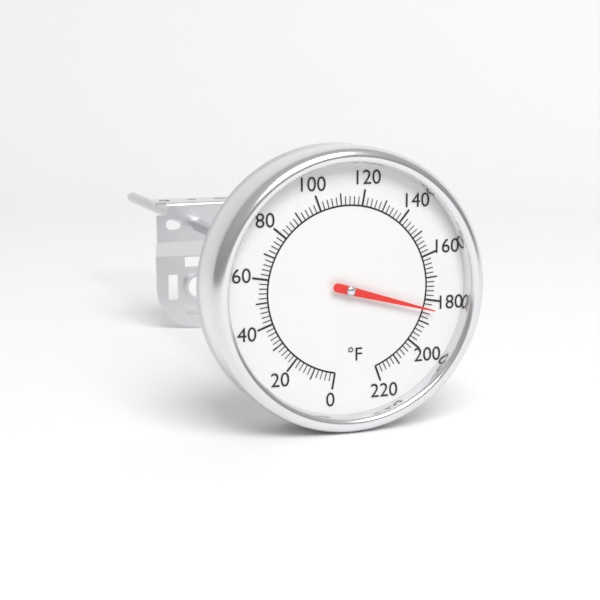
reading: 184 °F
